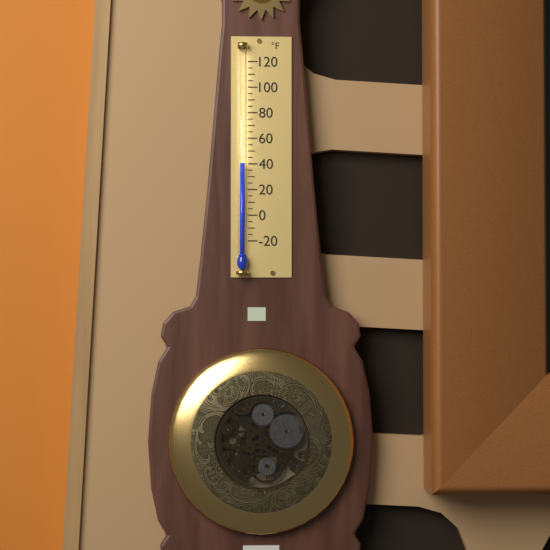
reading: 40 °F
